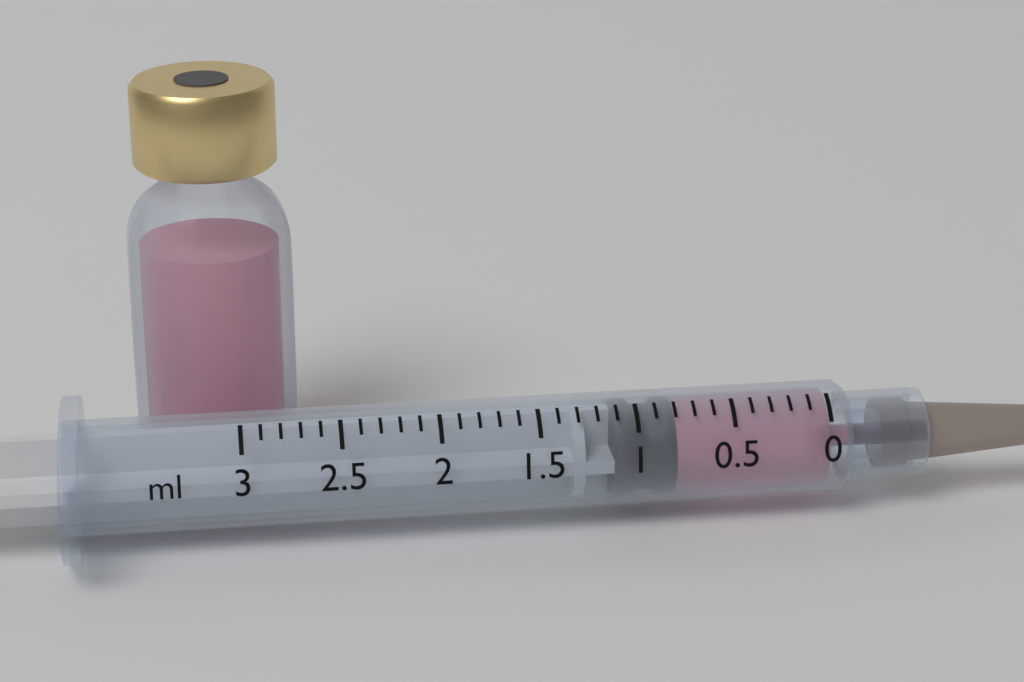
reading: 0.8 ml
